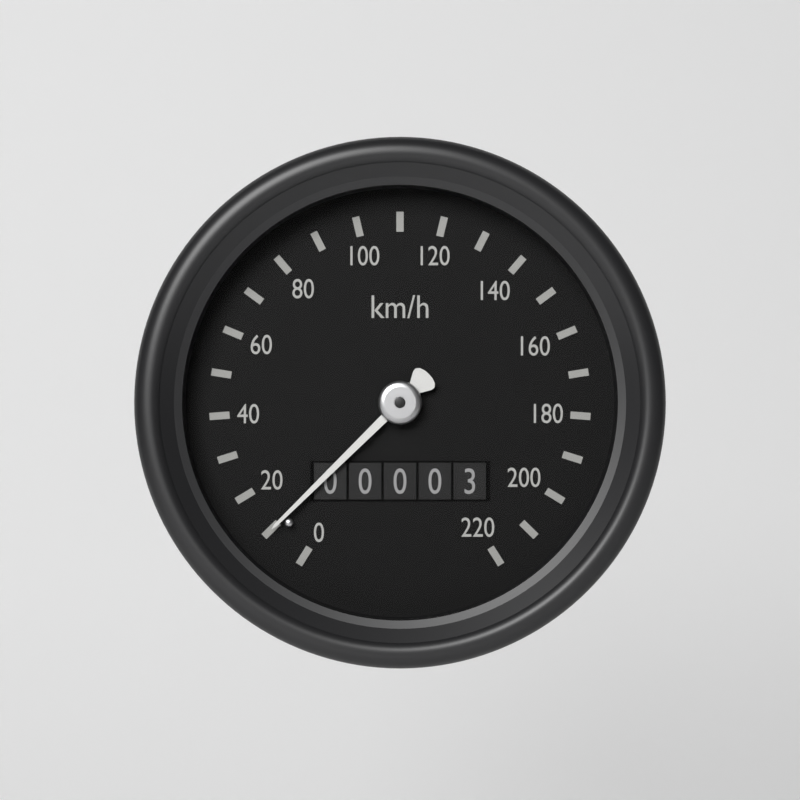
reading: 10 km/h
